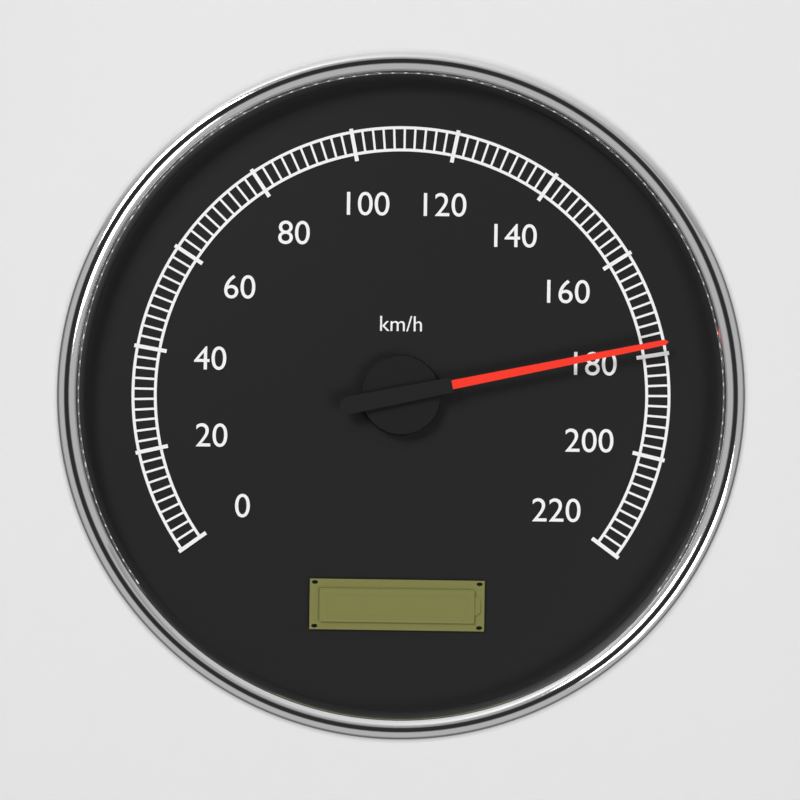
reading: 178 km/h
